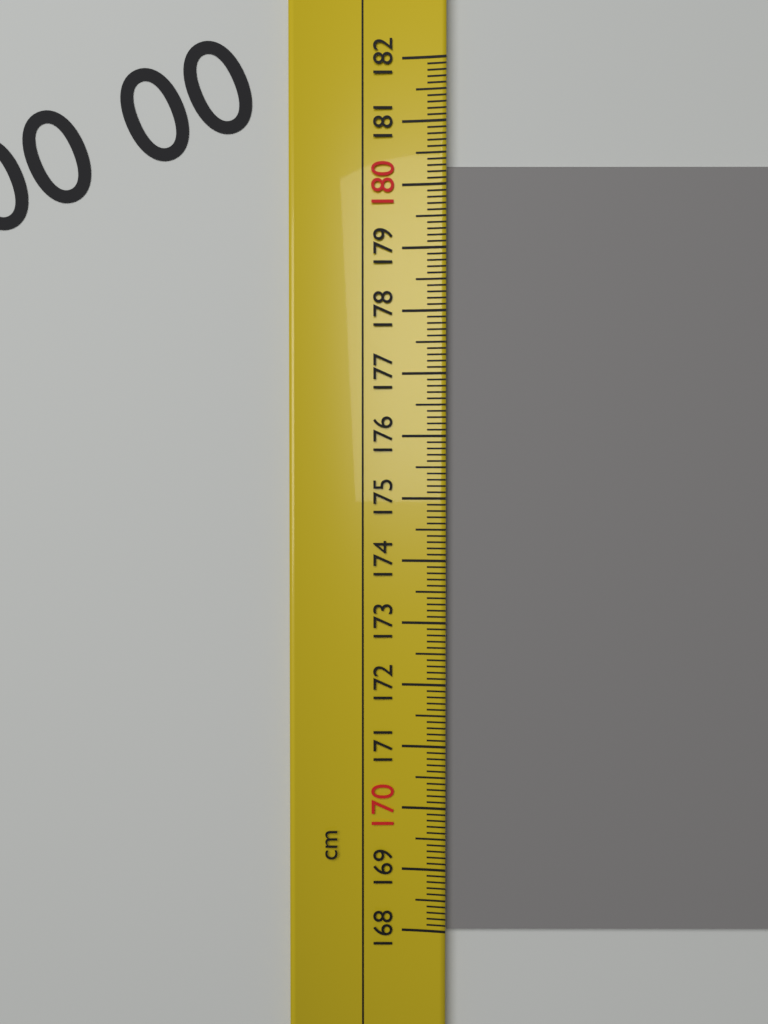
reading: 180.3 cm
